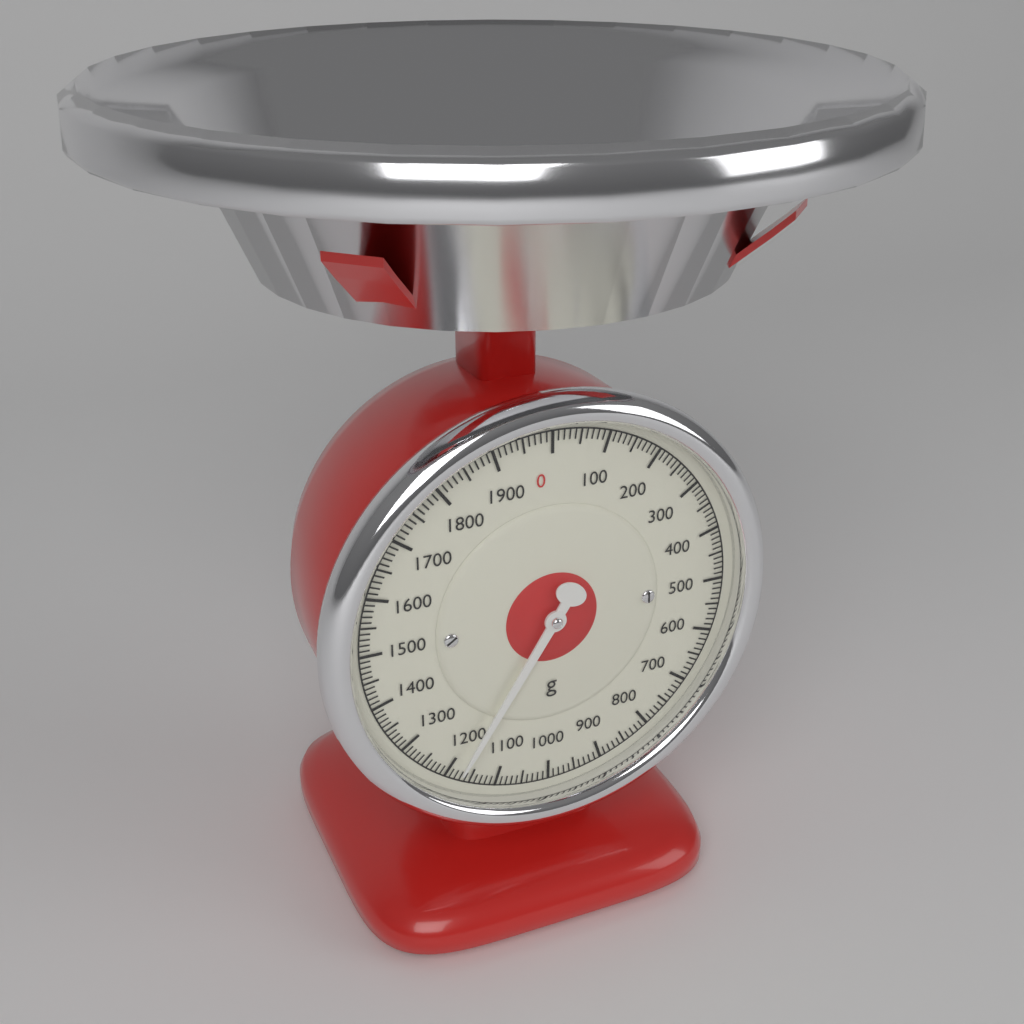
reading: 1180 g
